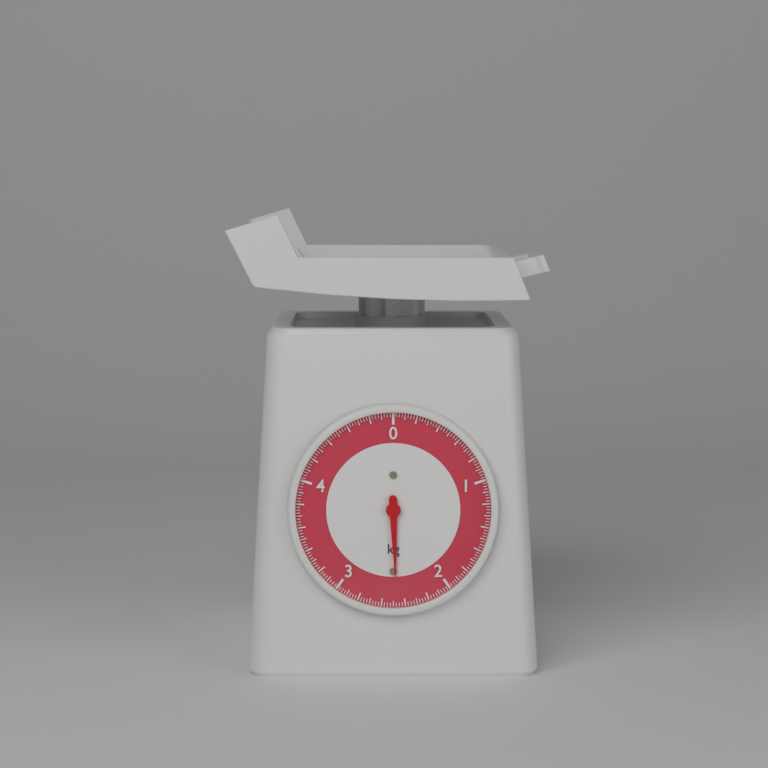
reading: 2.475 kg
